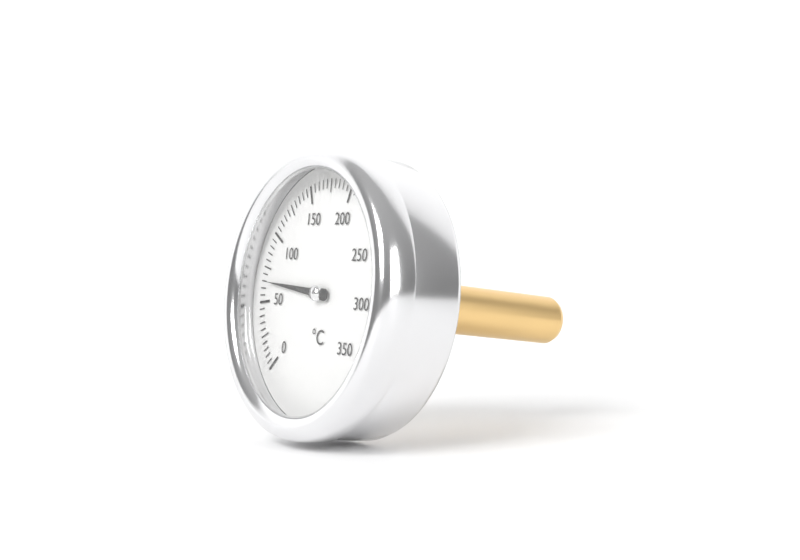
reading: 65 °C
